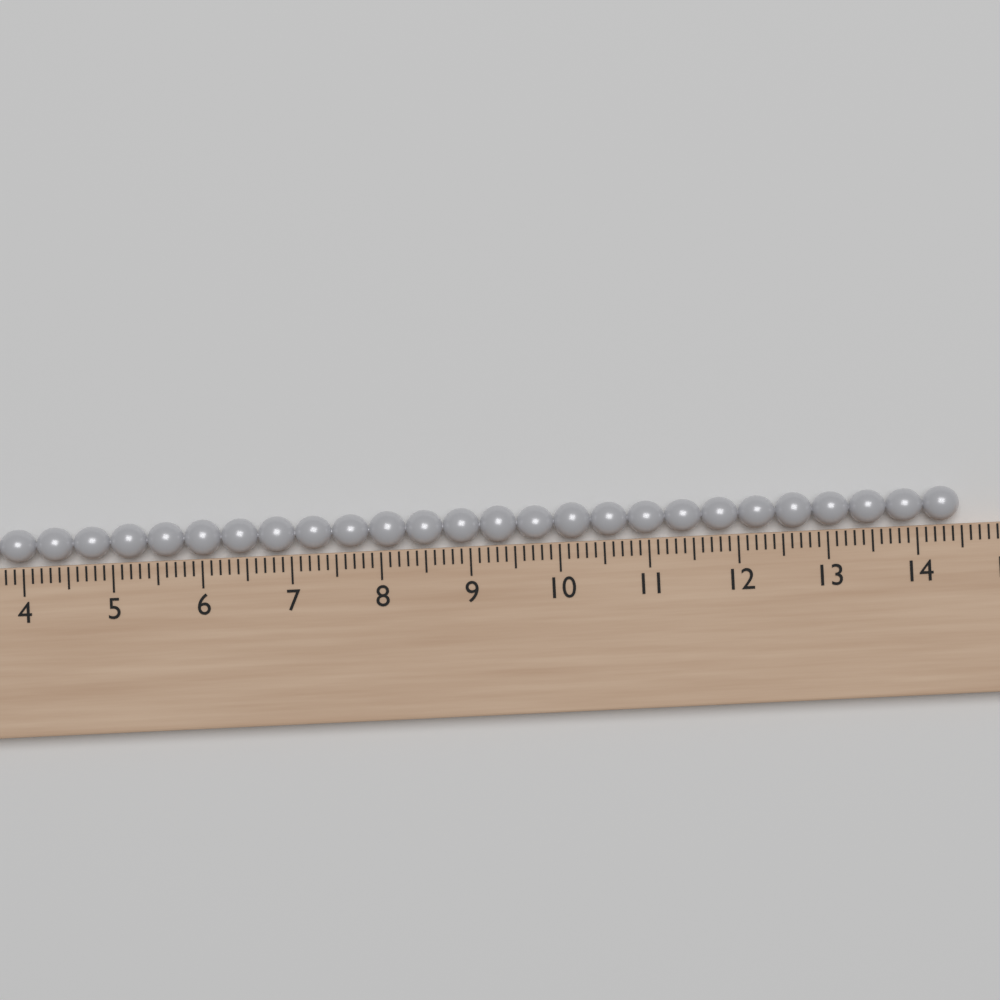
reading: 14.5 (no unit)
